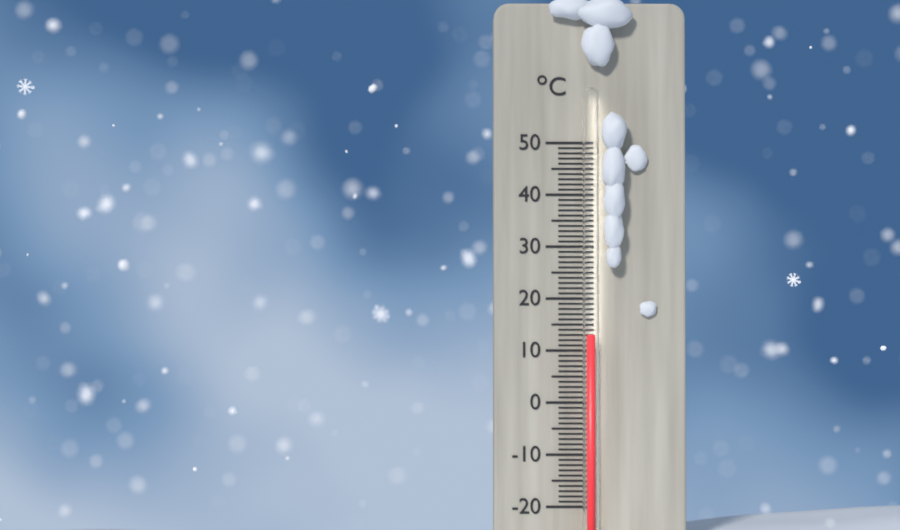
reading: 13 °C
